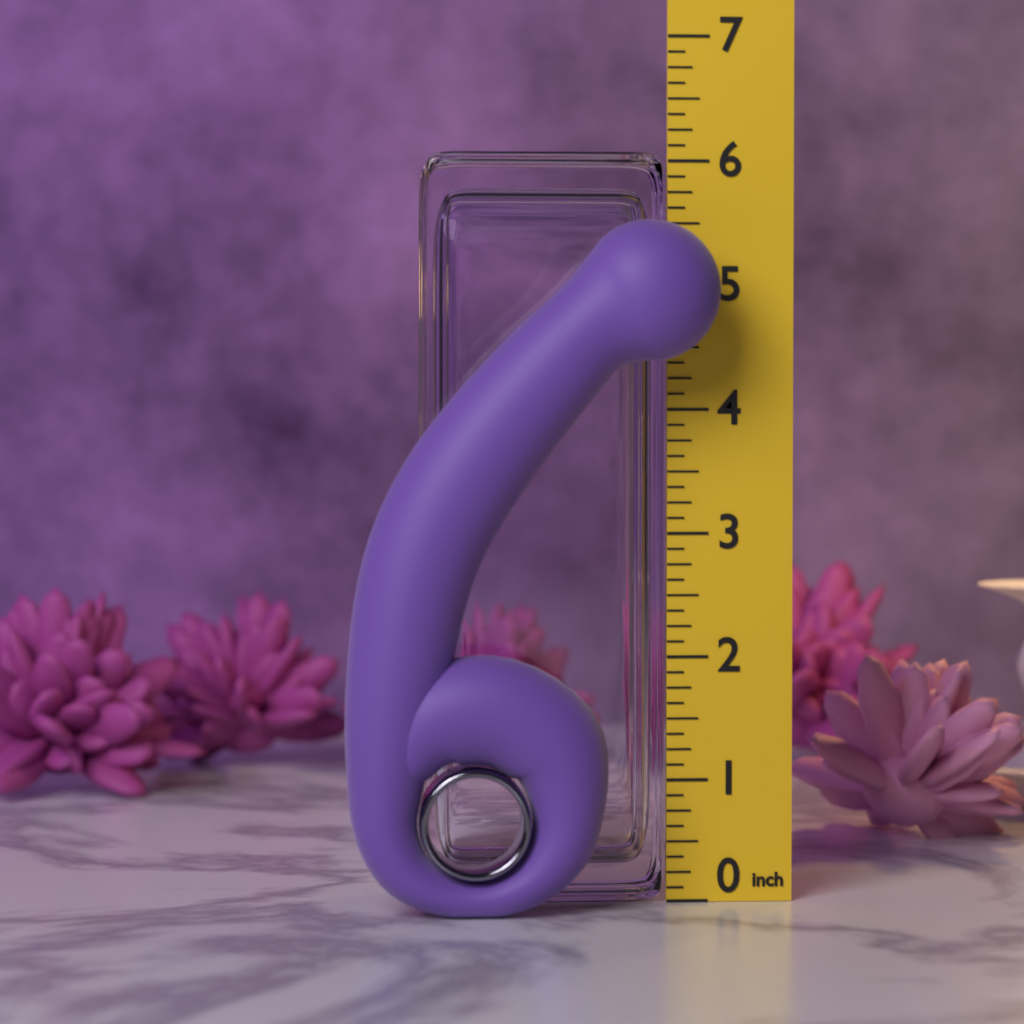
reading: 5.500 in
